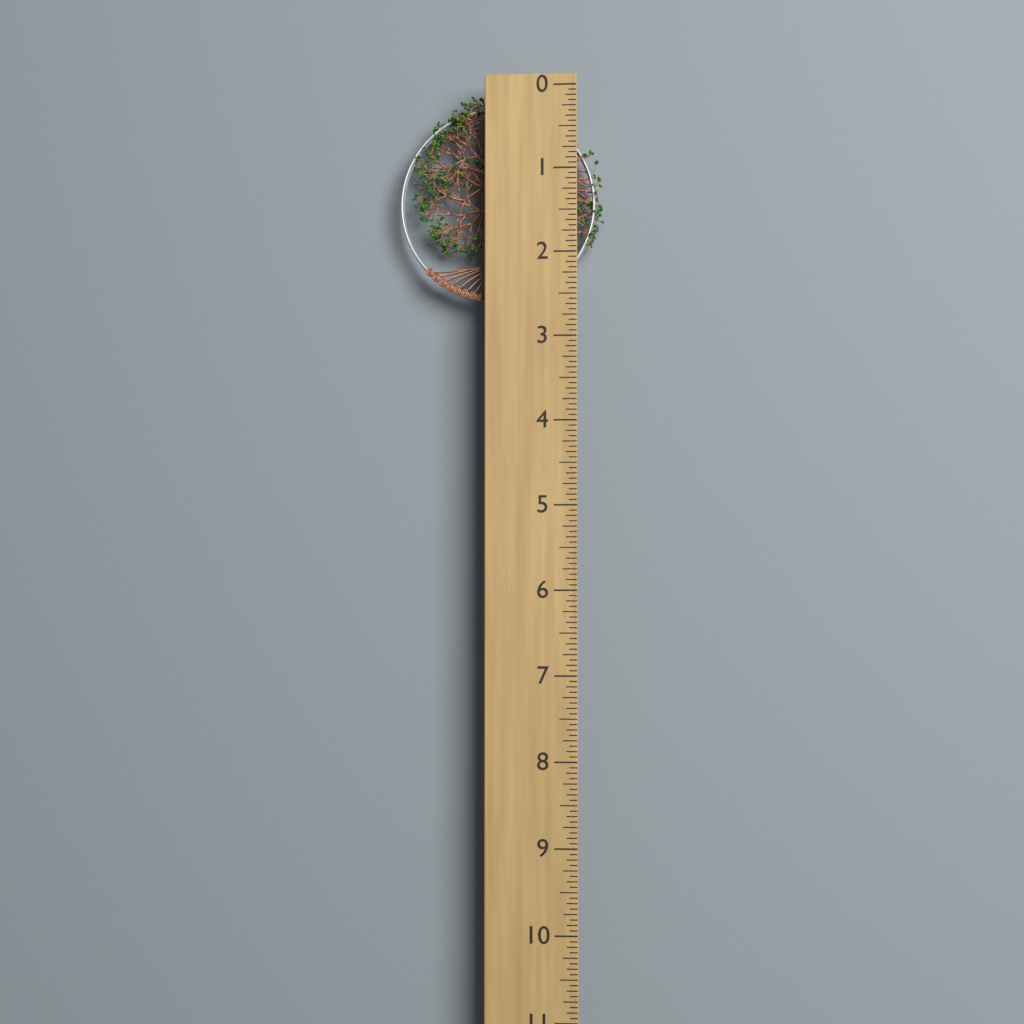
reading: 2.5625 (no unit)
